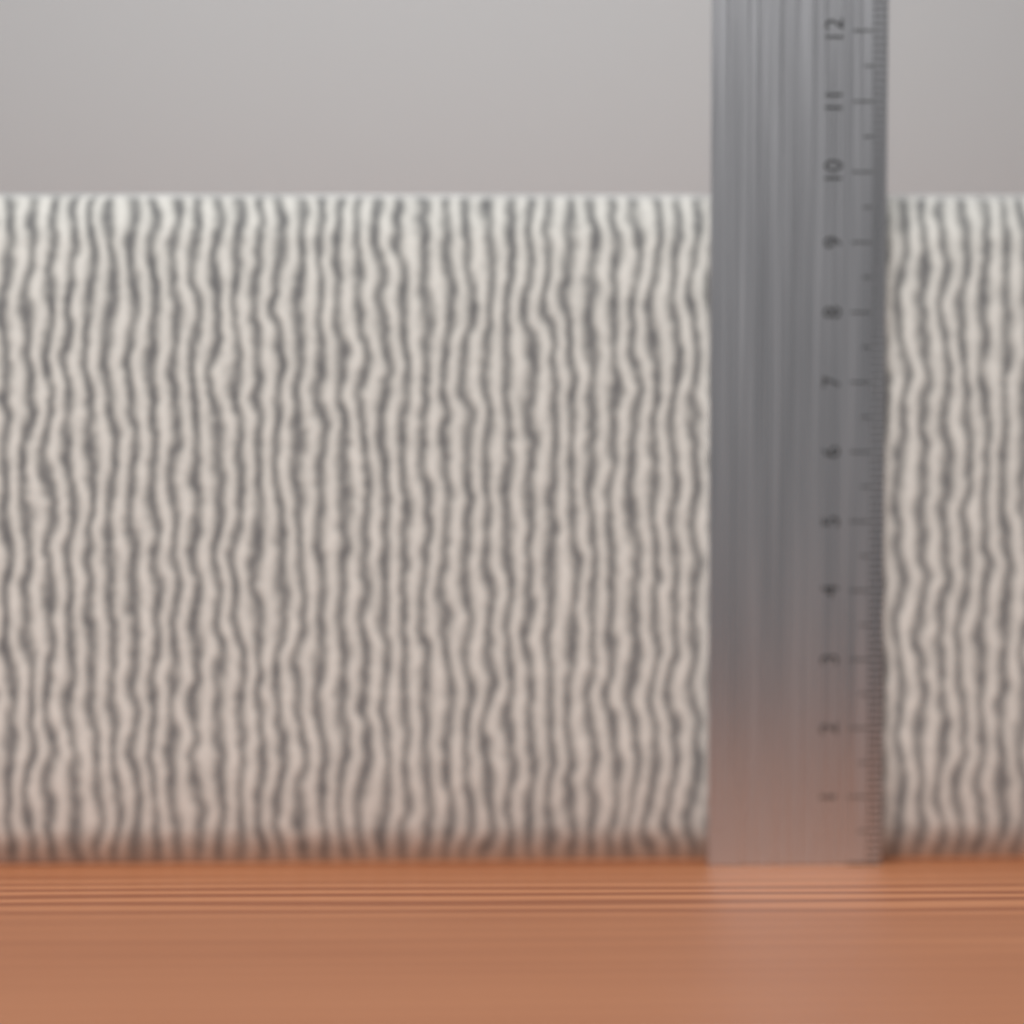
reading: 9.7 cm
